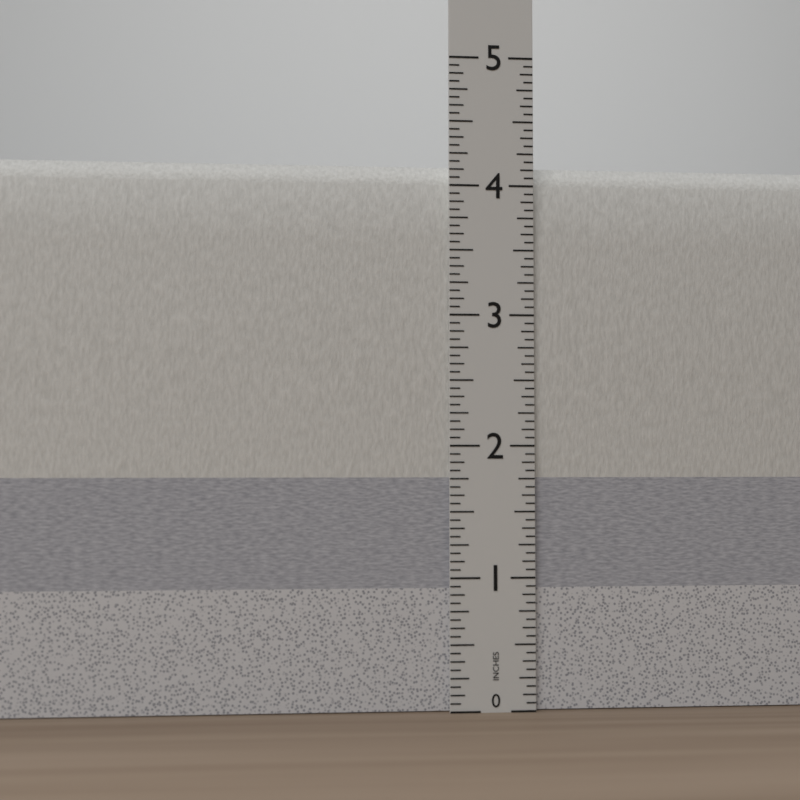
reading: 4.1875 in
